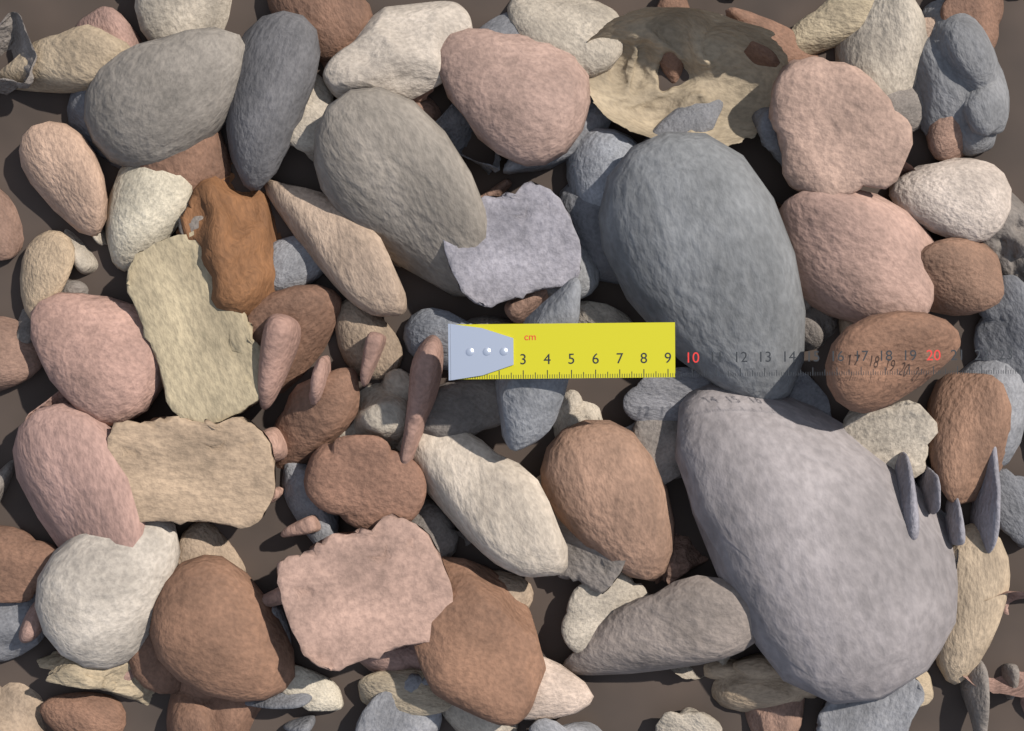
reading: 9.3 cm
